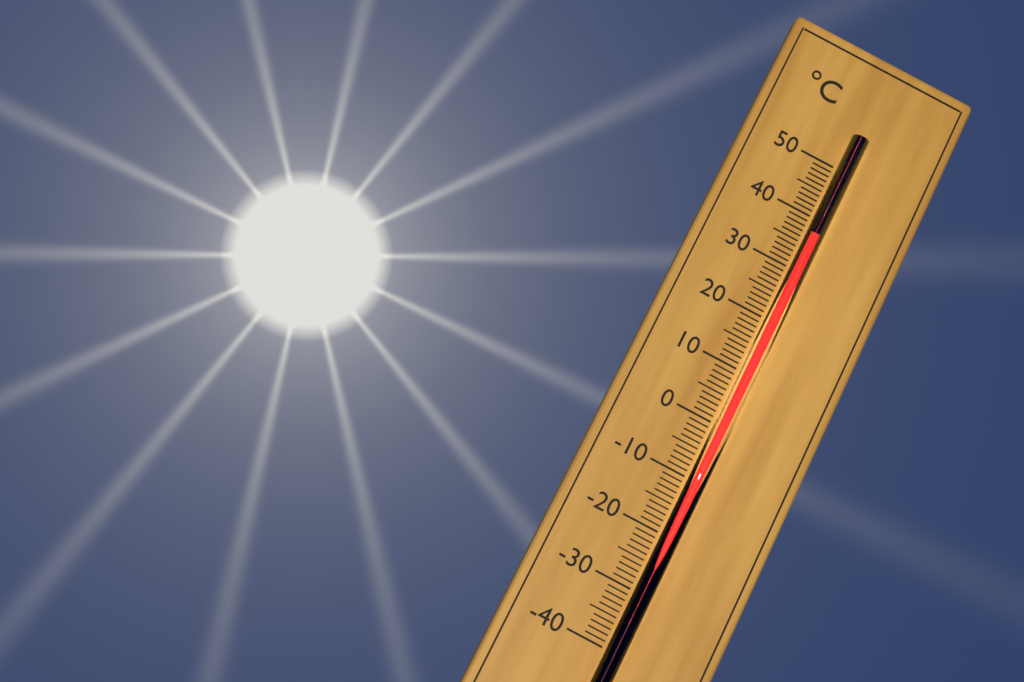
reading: 36 °C
